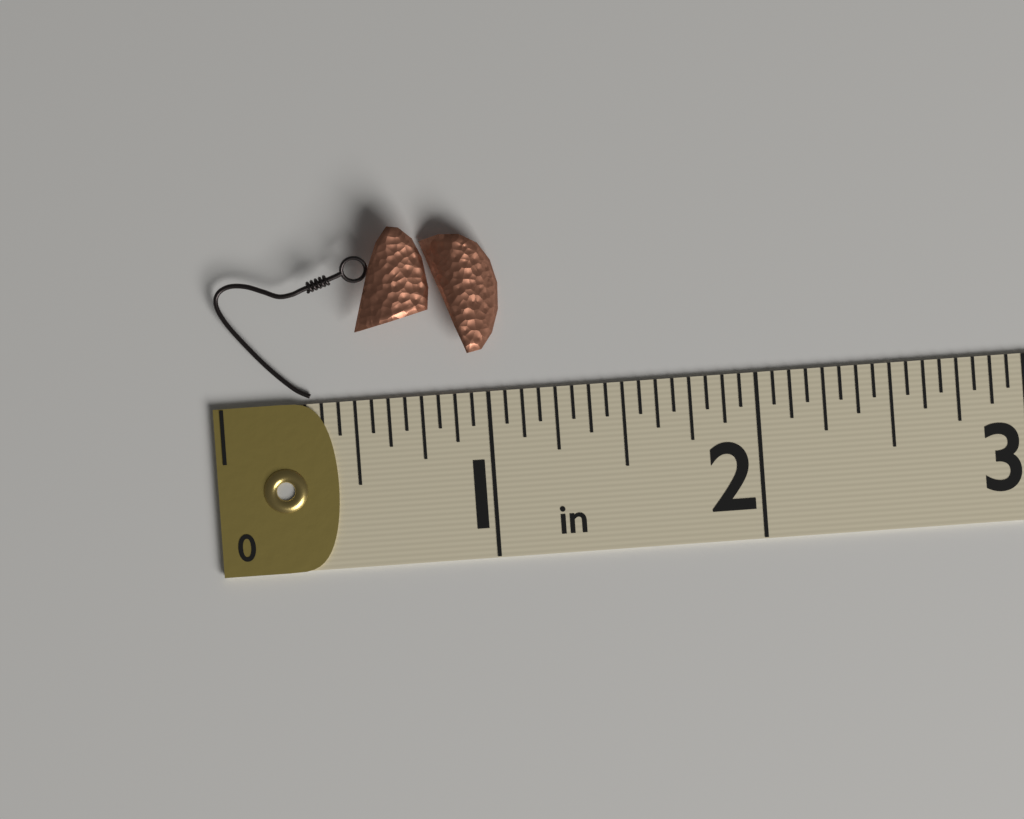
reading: 1.0625 in
